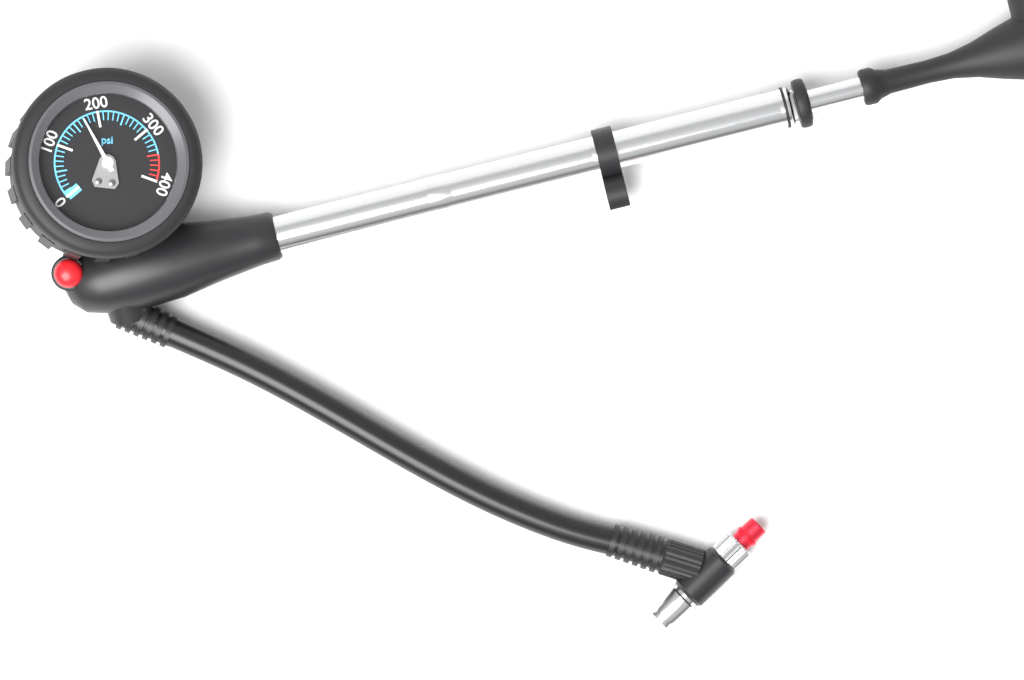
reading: 170 psi
